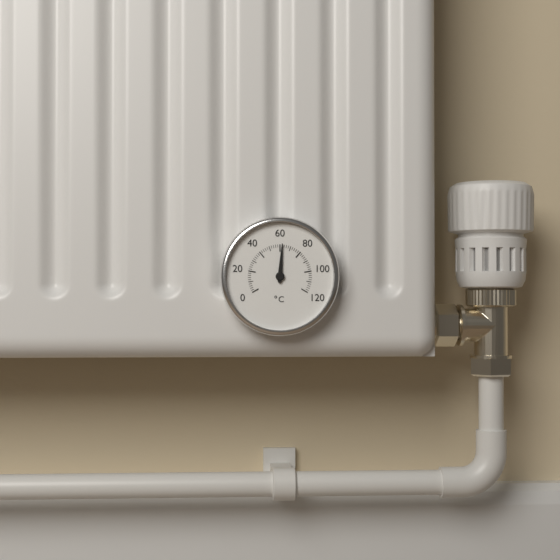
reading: 62 °C
